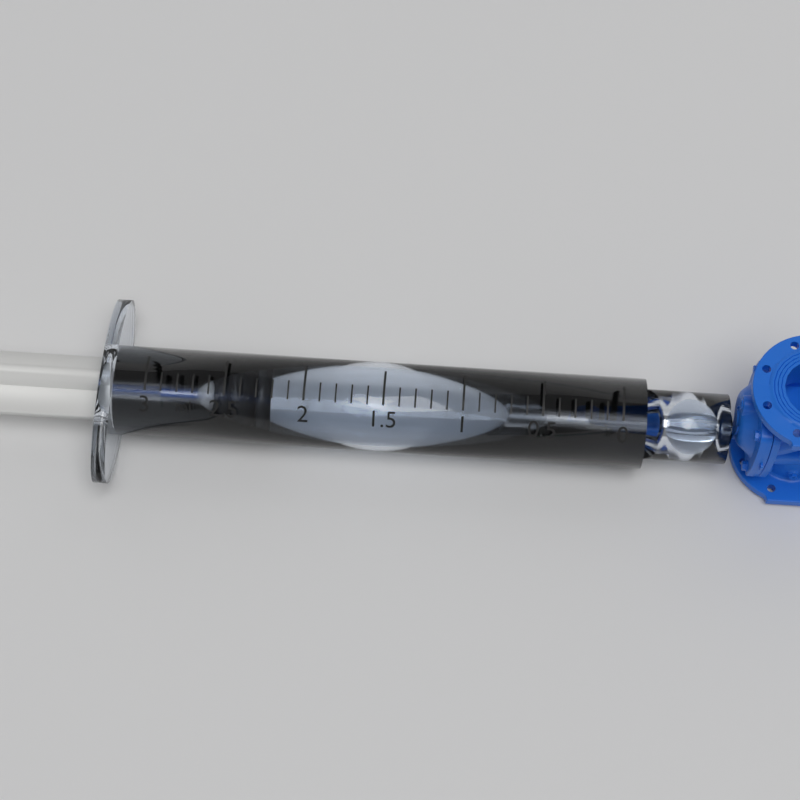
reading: 2.2 ml
